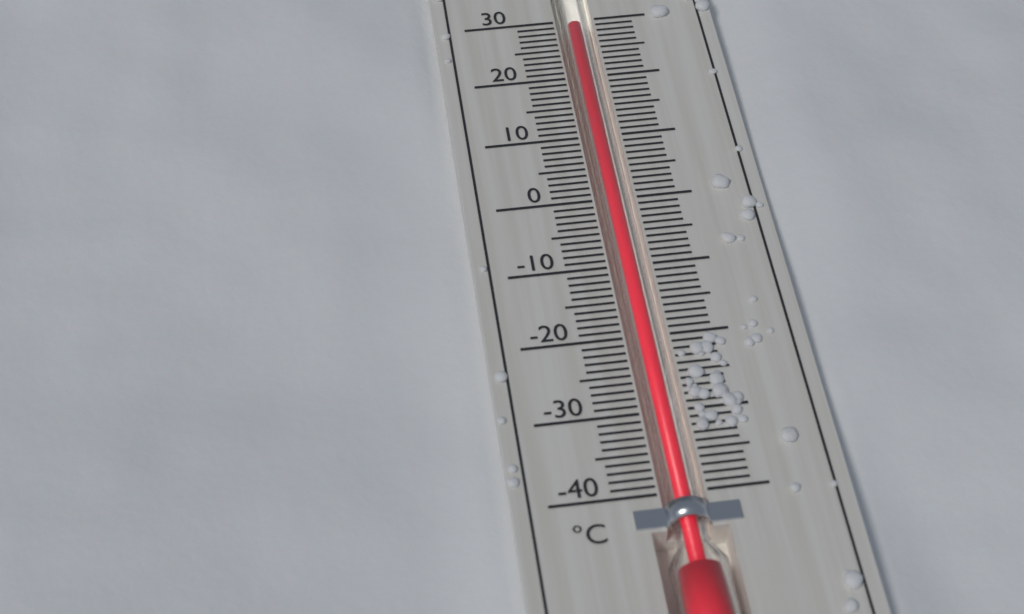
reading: 29 °C
